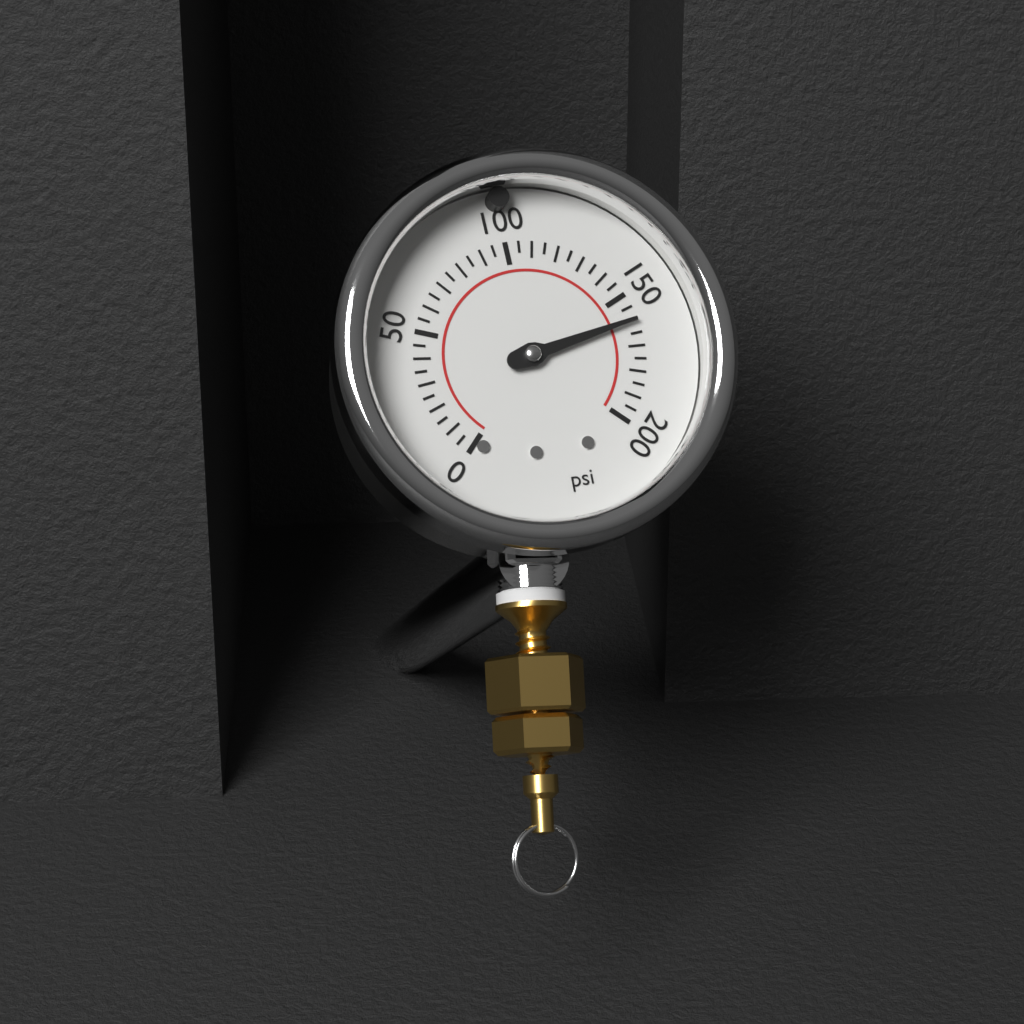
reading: 160 psi
